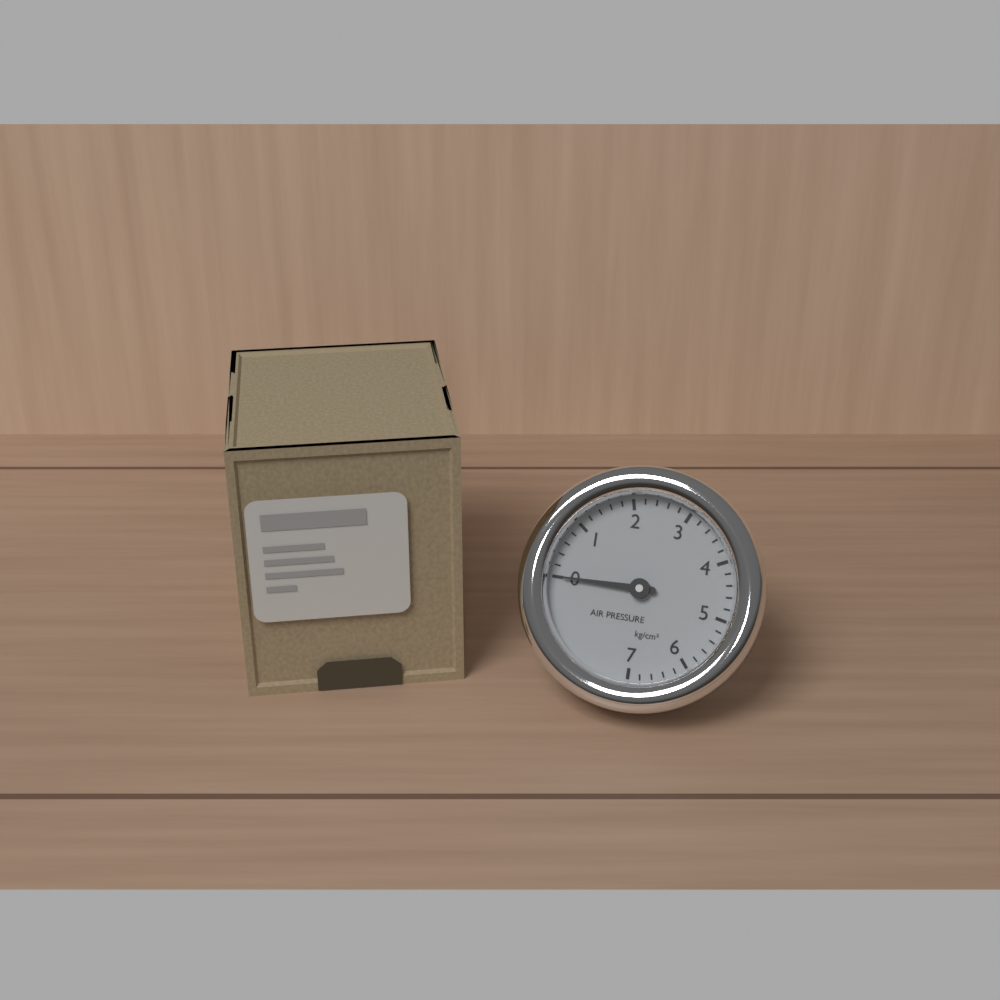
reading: 0.0 kg/cm²
